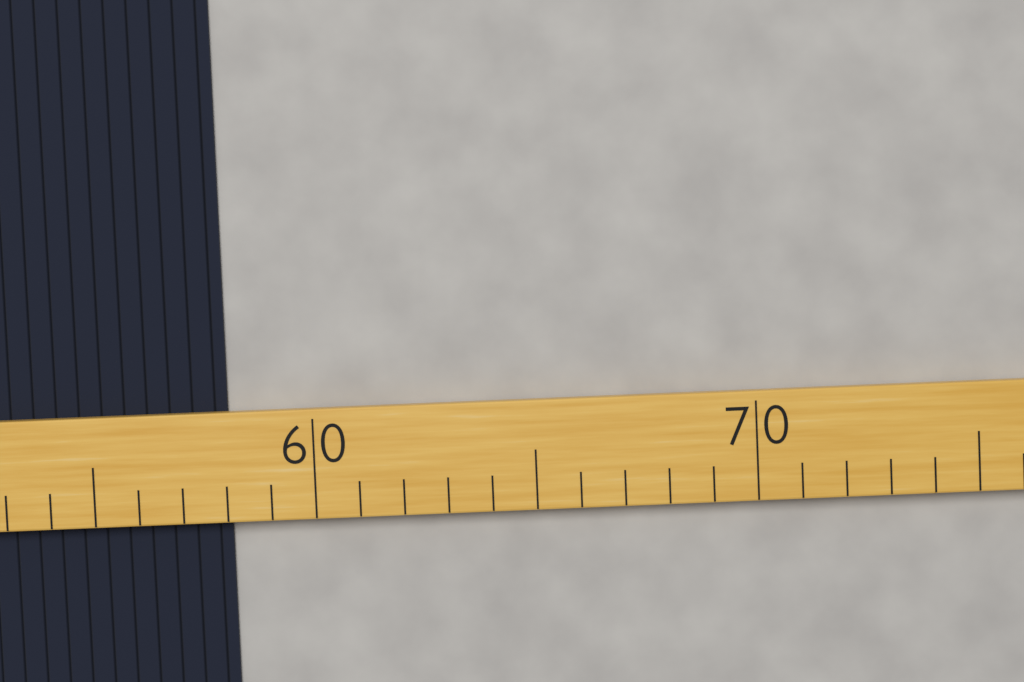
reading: 58 (no unit)
